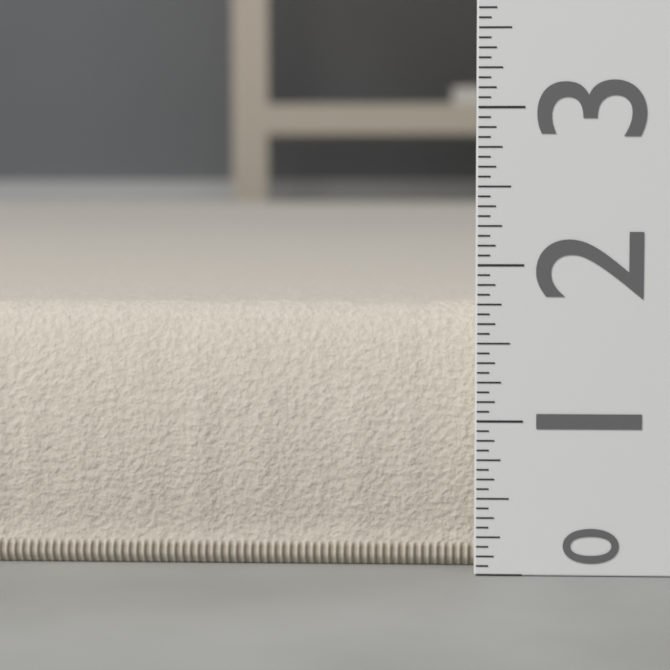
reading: 1.7500 (no unit)
